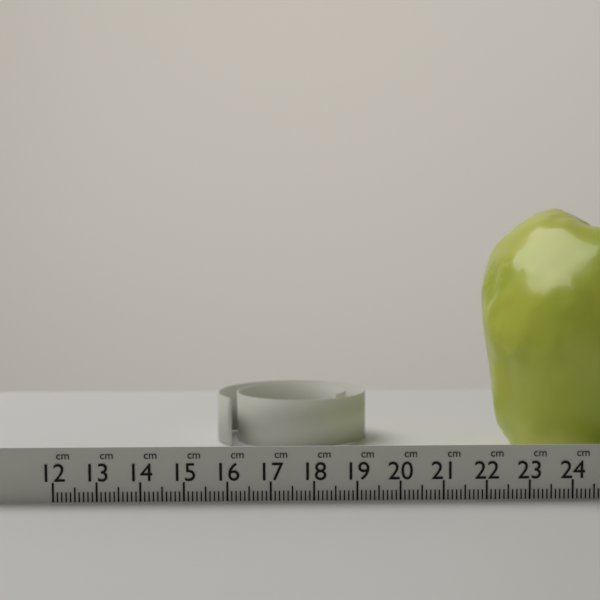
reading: 22.2 cm
